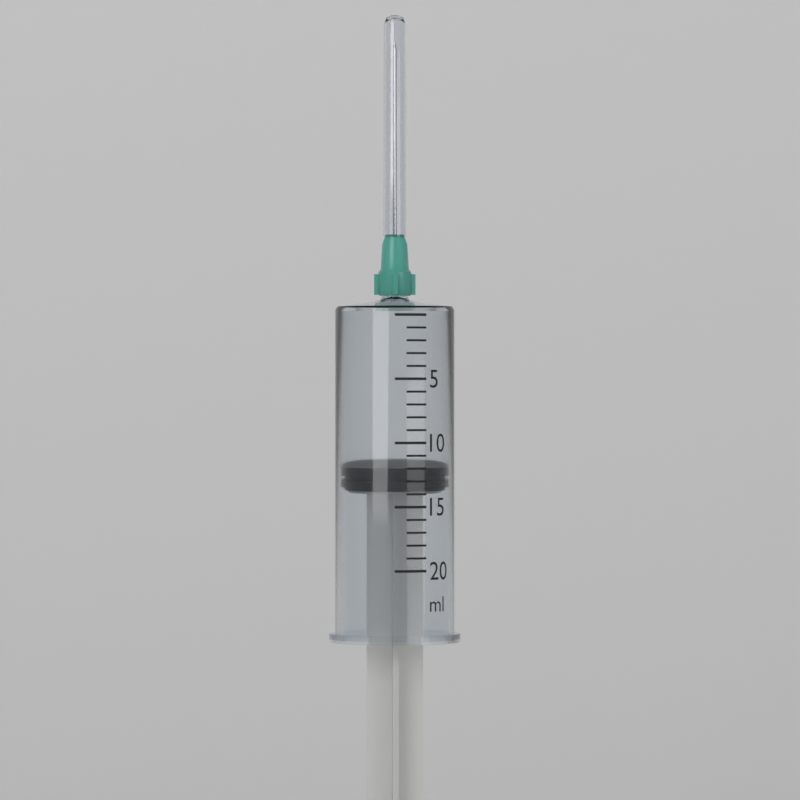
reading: 12 ml
